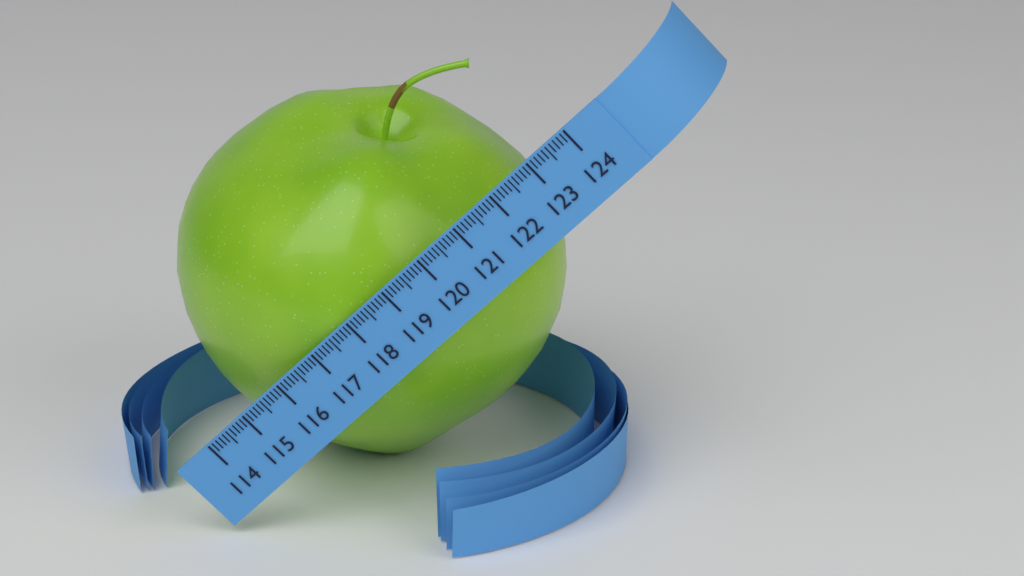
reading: 123.0 (no unit)
